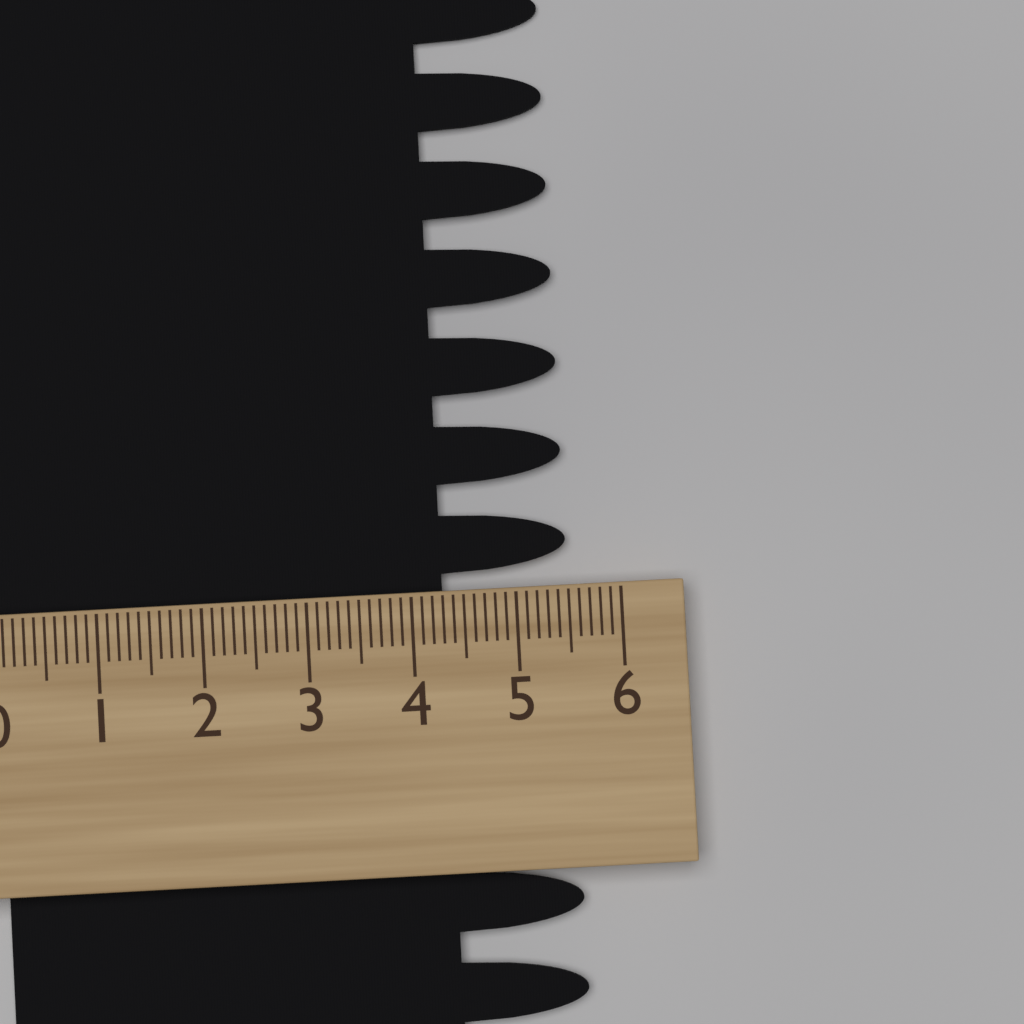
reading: 5.5 (no unit)
